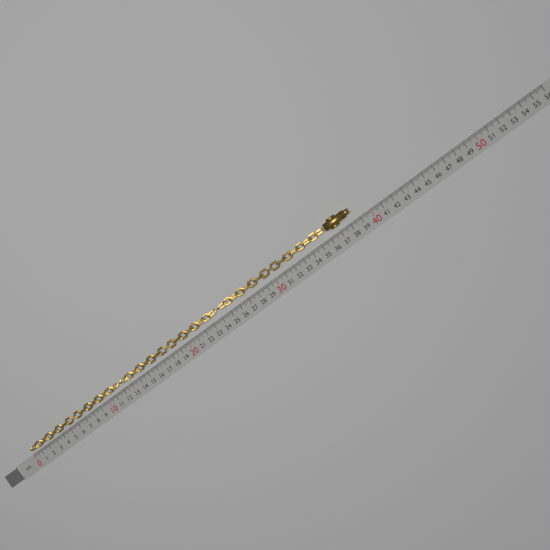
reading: 38.5 cm
